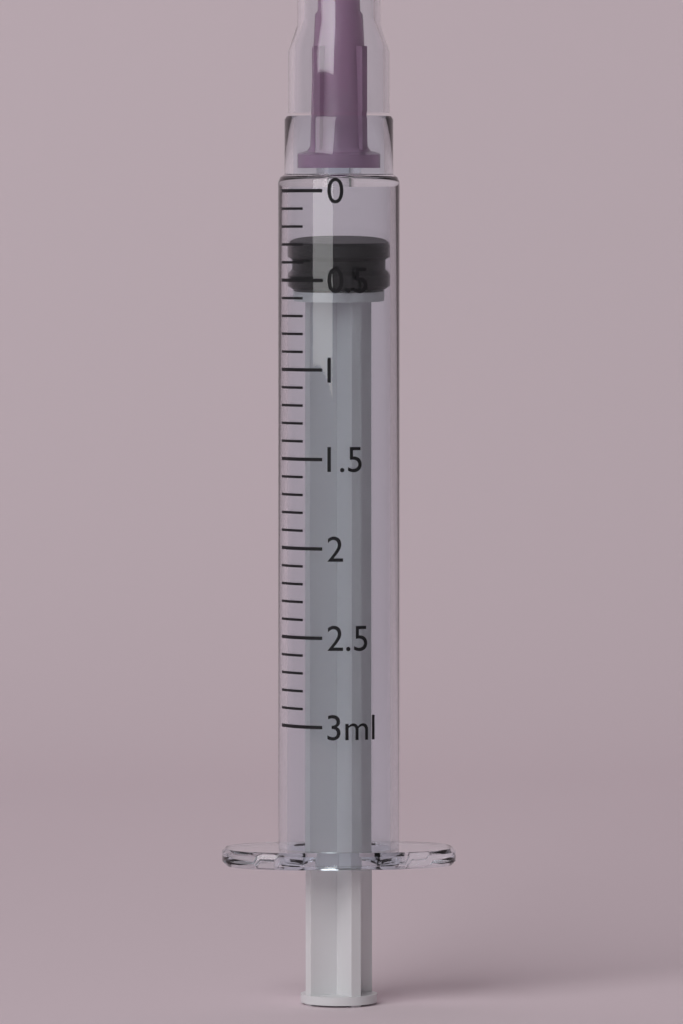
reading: 0.3 ml
